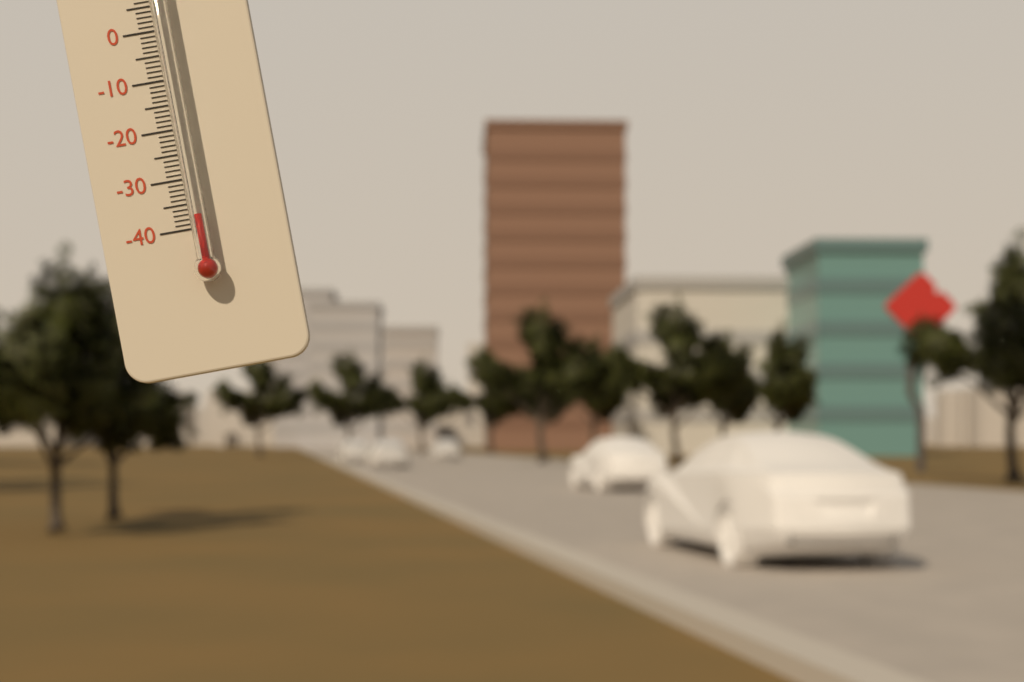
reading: -38 °C
